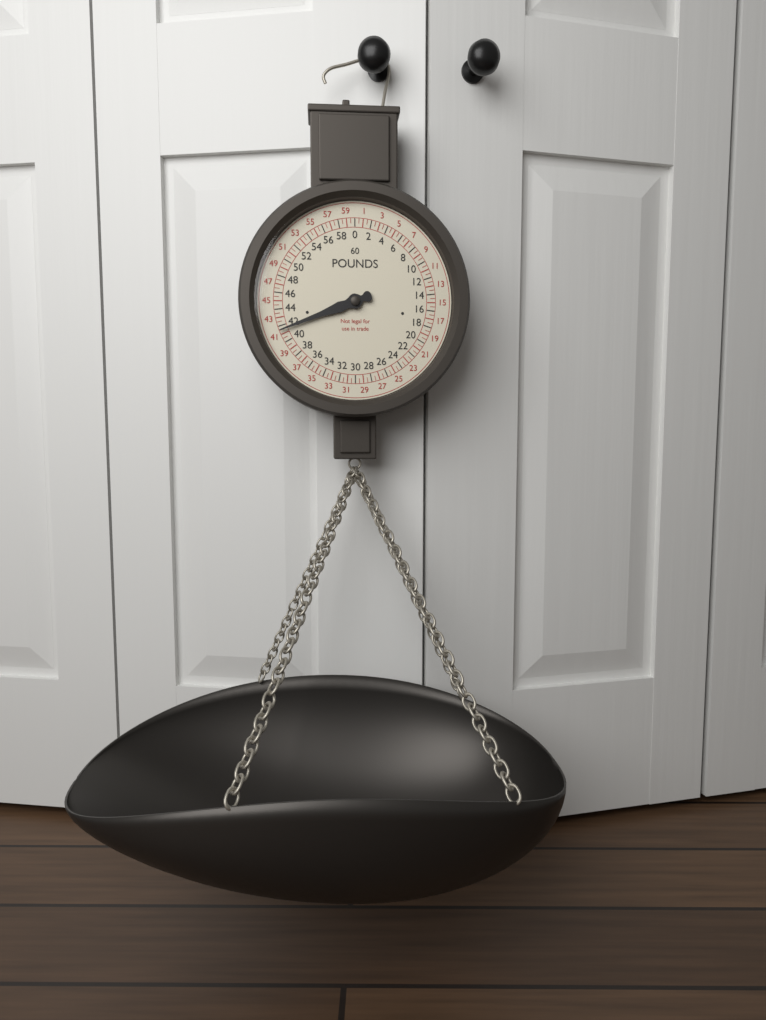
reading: 41.5 lb
